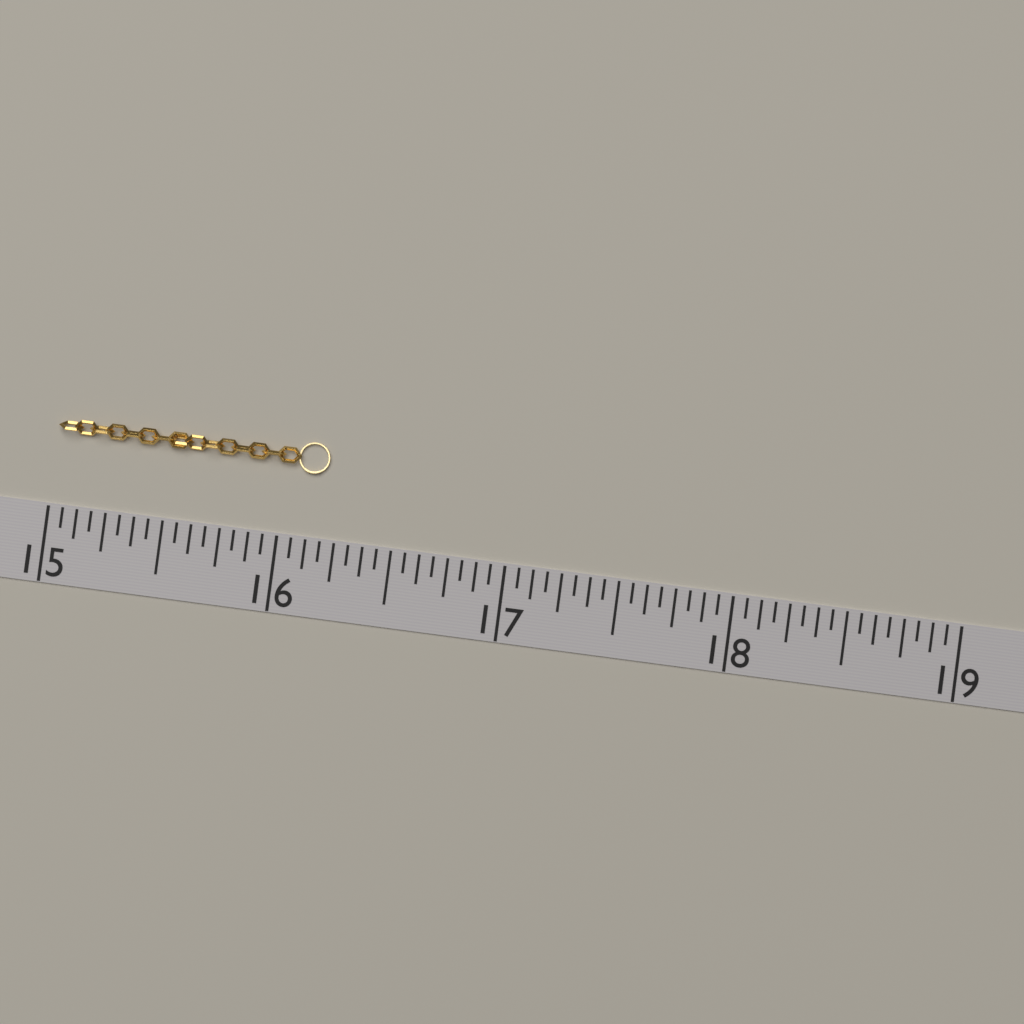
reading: 16.1875 (no unit)
